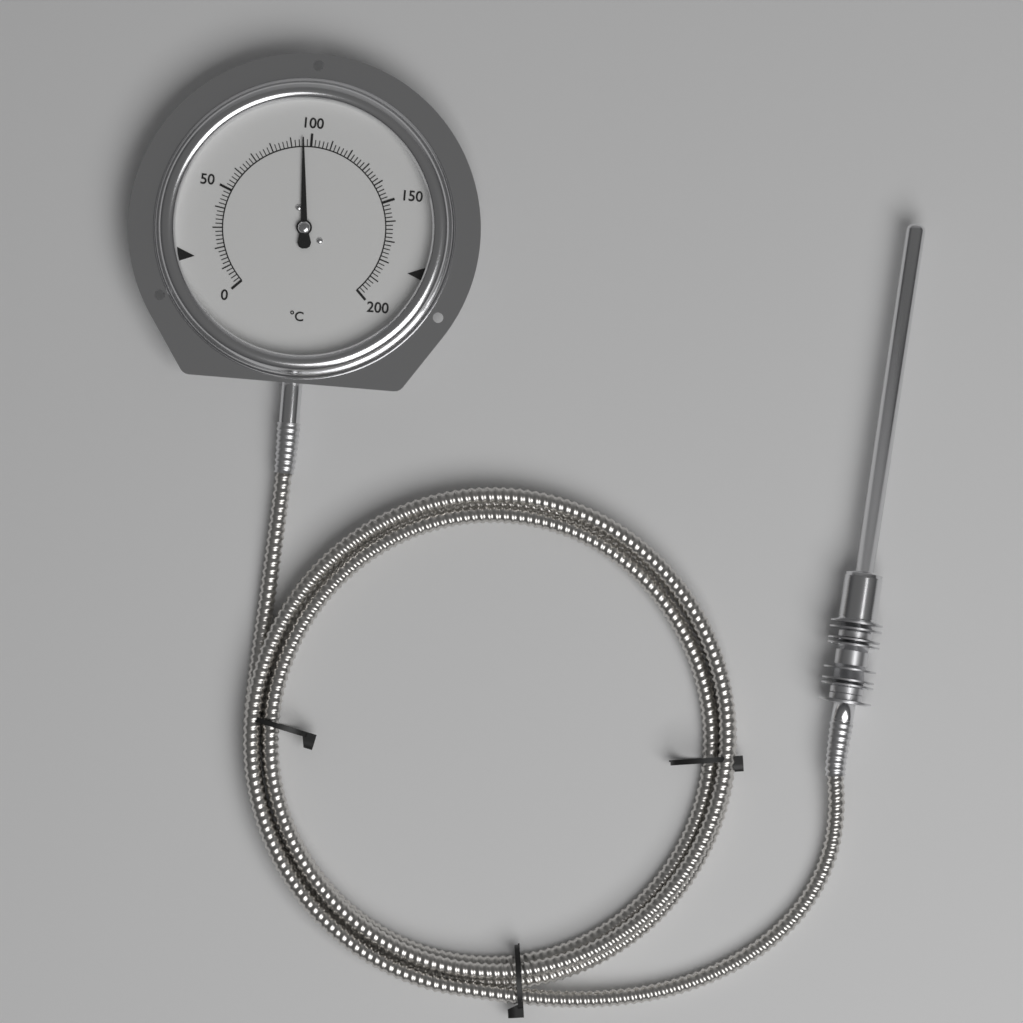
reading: 96 °C
